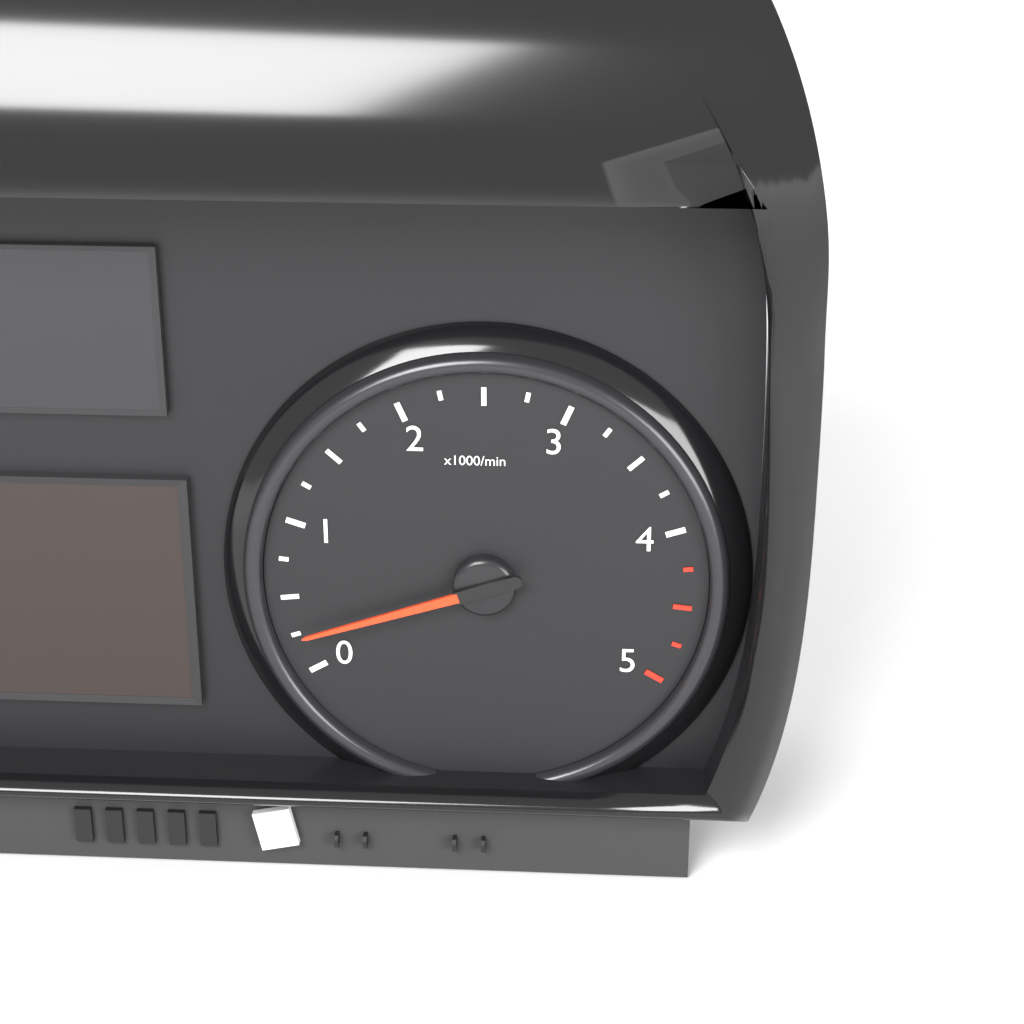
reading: 0.25 x1000/min
